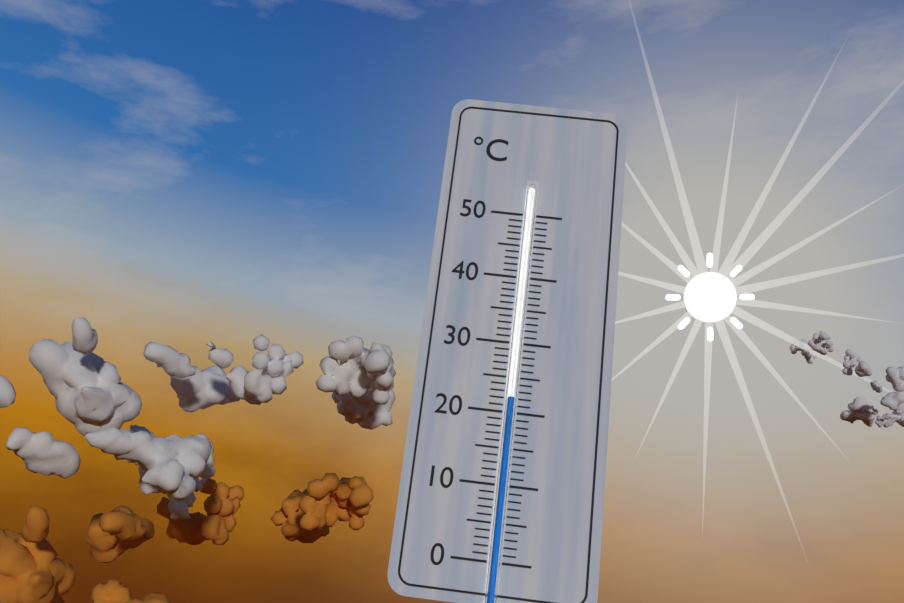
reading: 22 °C
